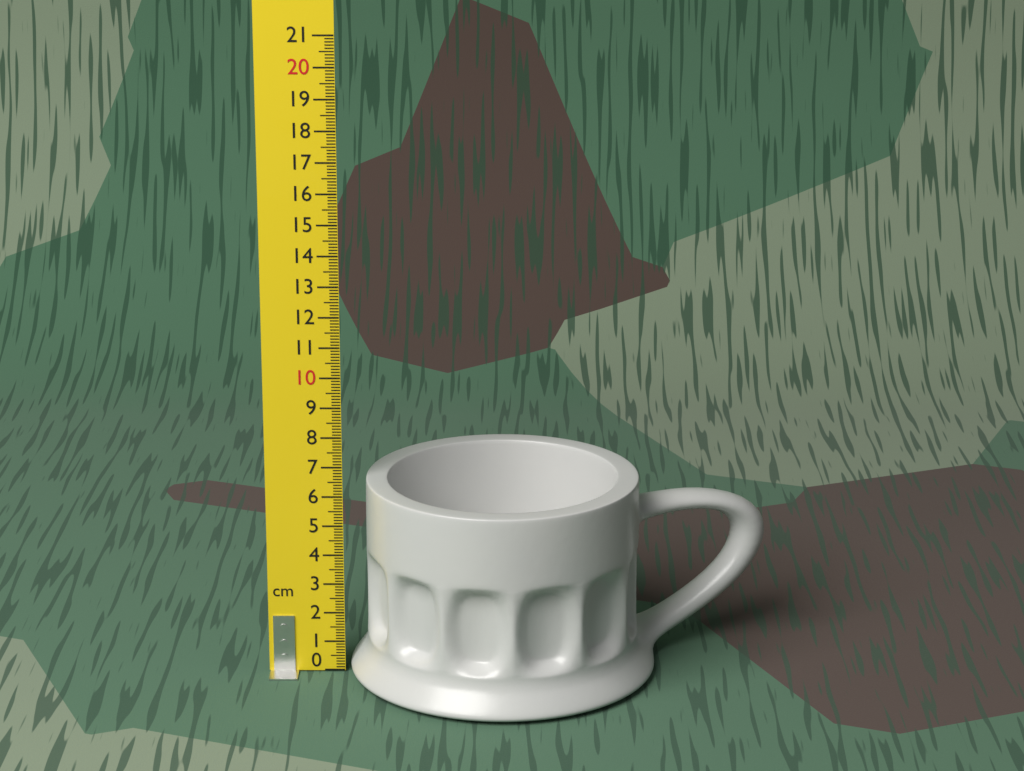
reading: 6.6 cm
